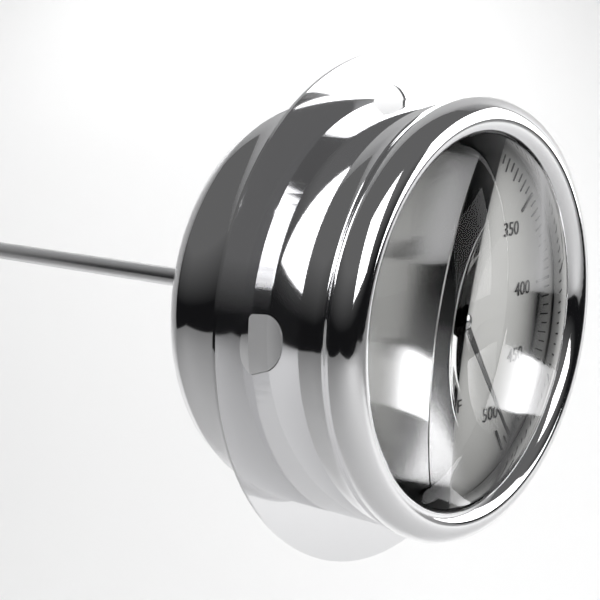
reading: 495 °F
